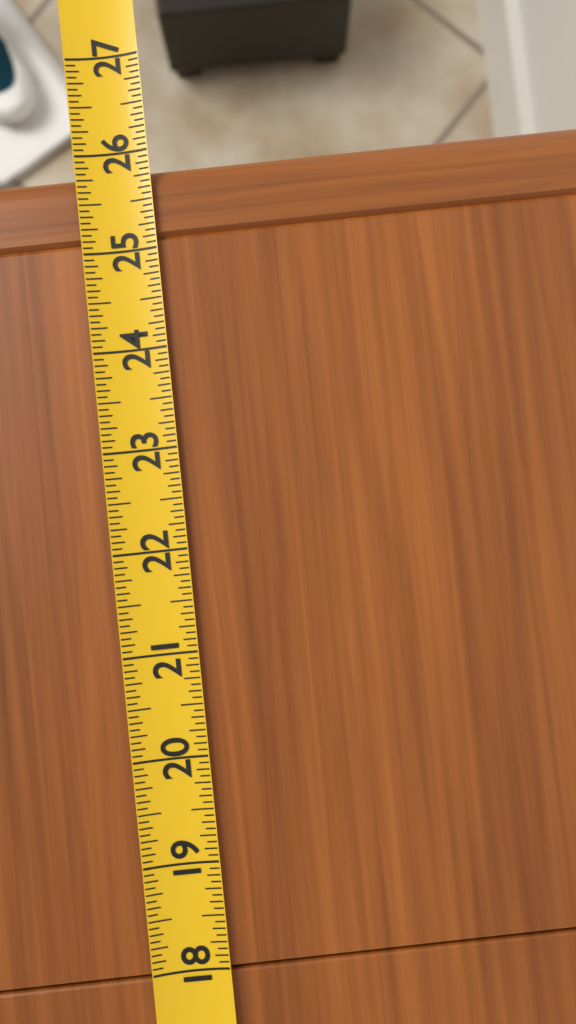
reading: 25.8750 (no unit)
